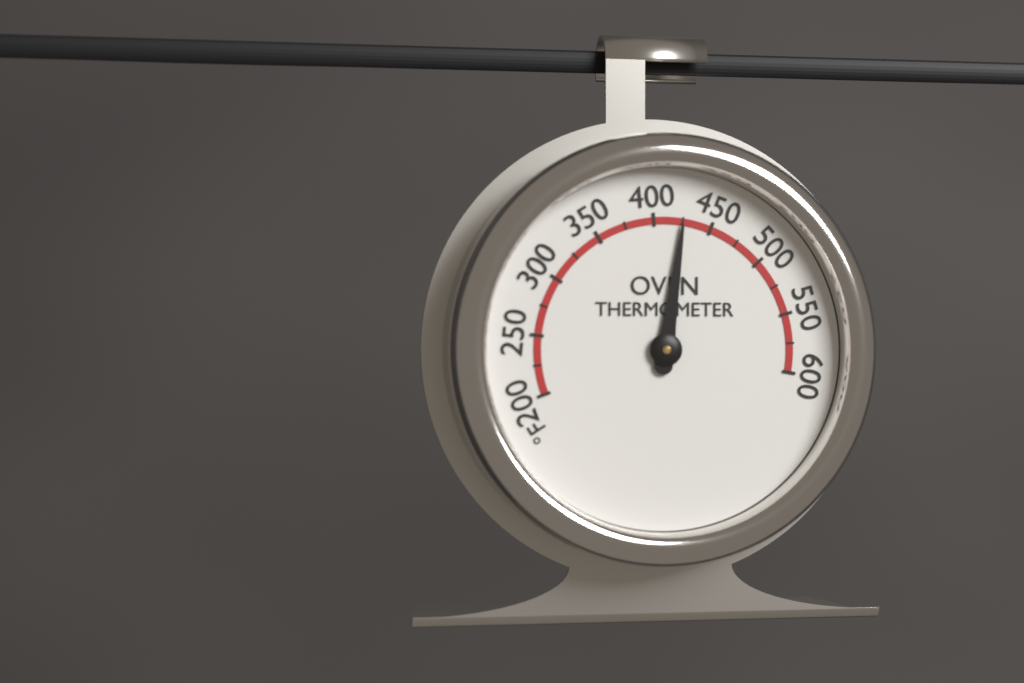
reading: 425 °F
